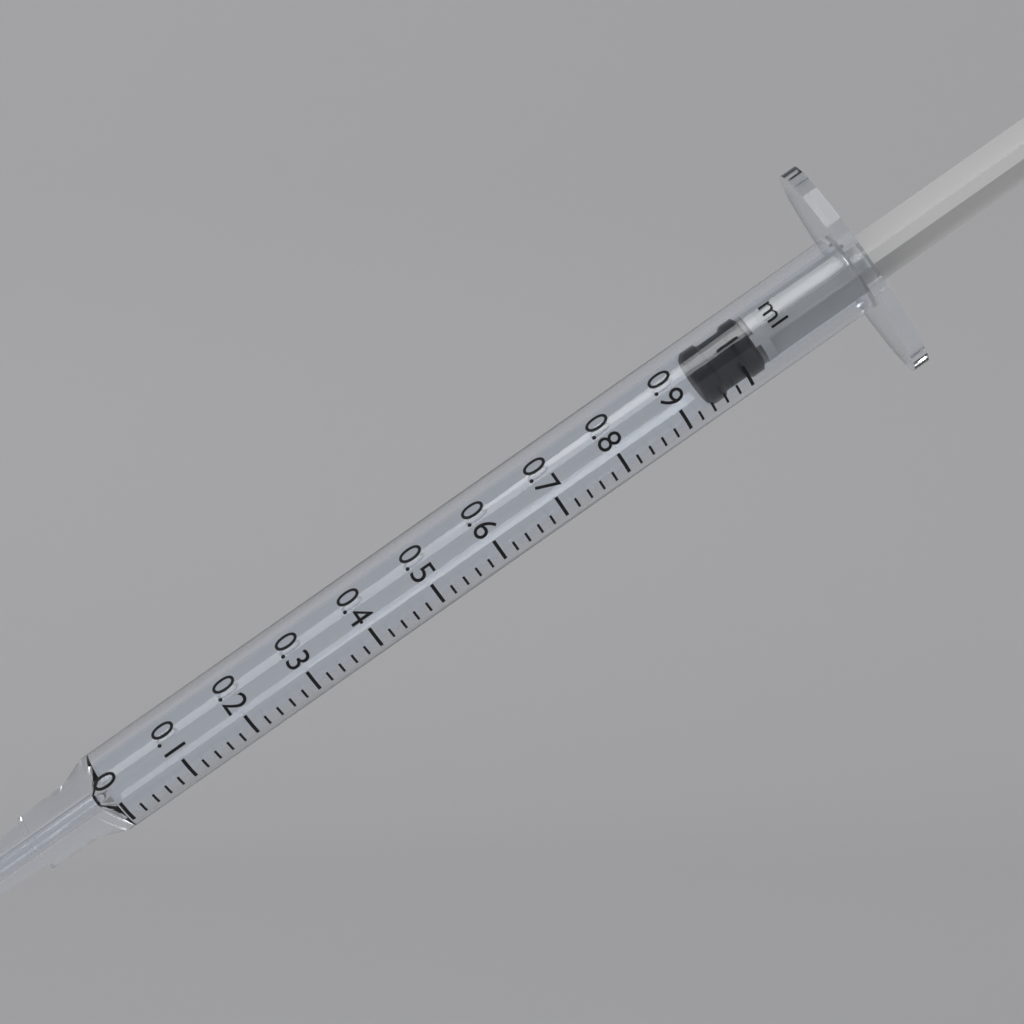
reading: 0.94 ml
